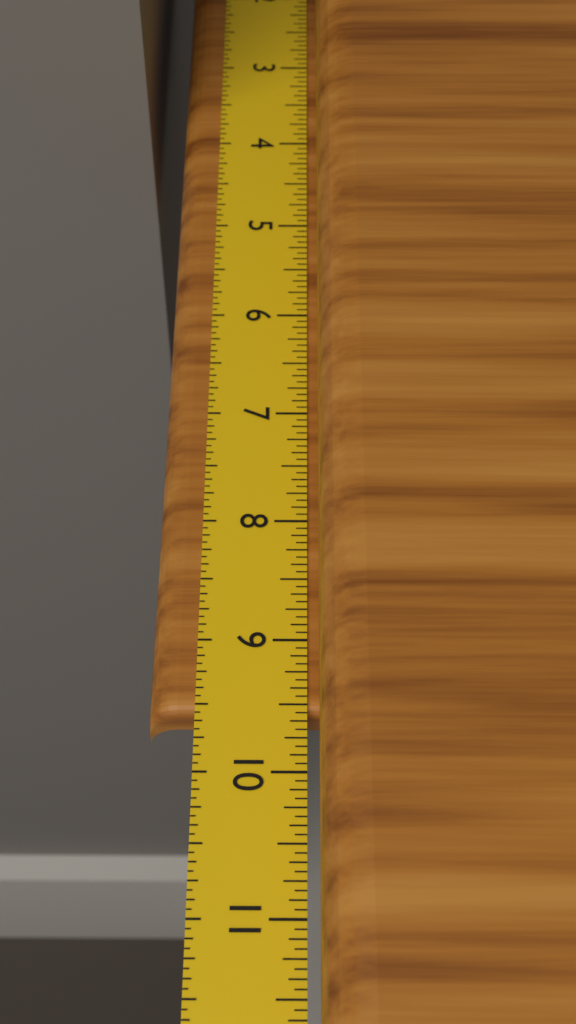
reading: 9.5625 in
